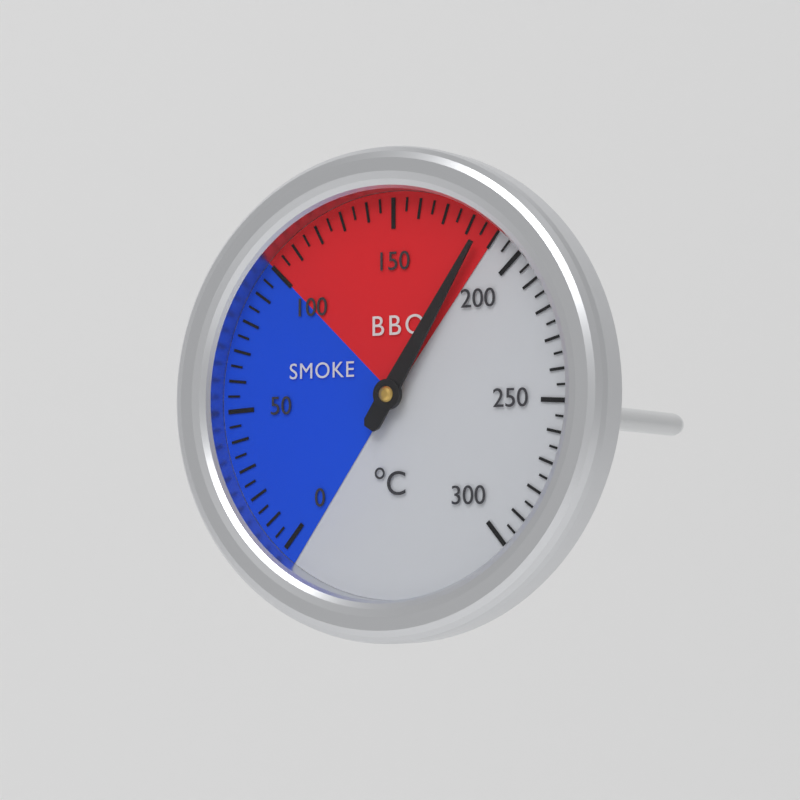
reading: 185 °C
